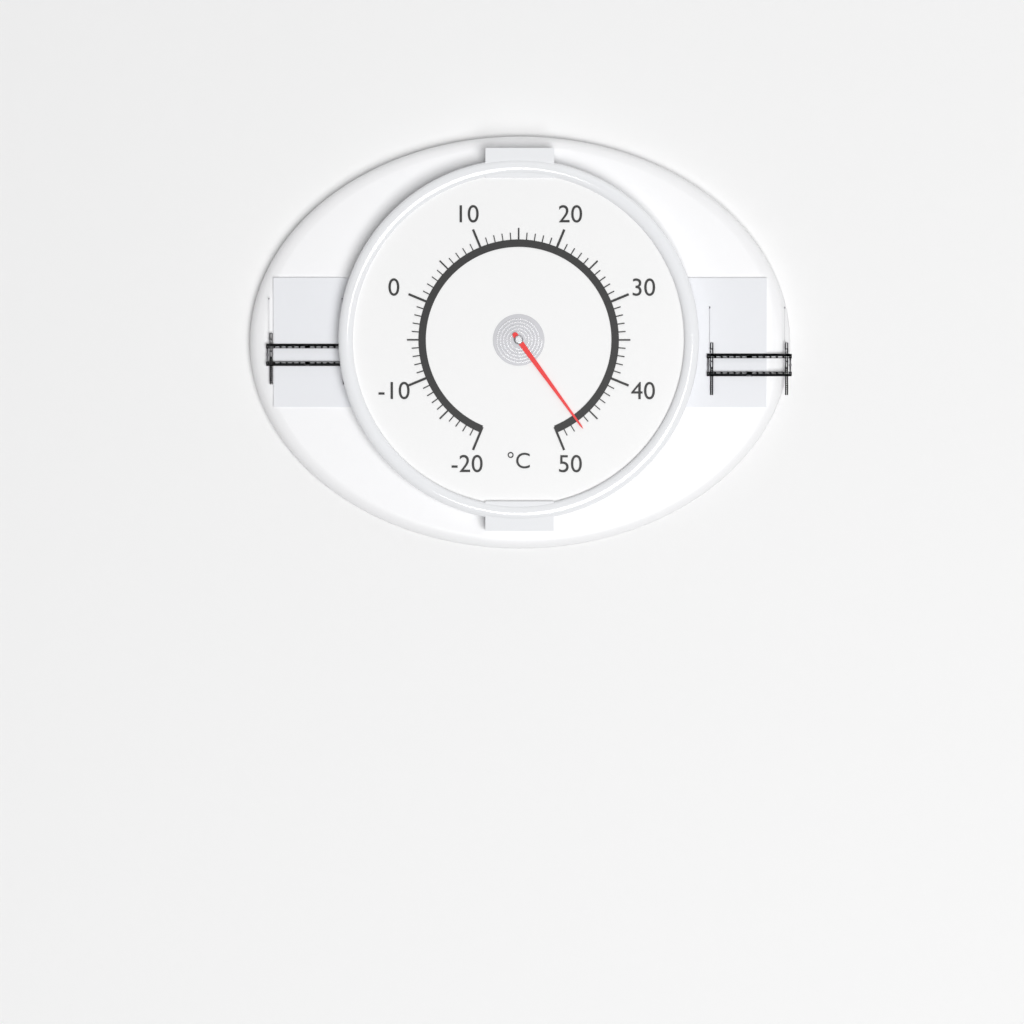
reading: 47 °C
